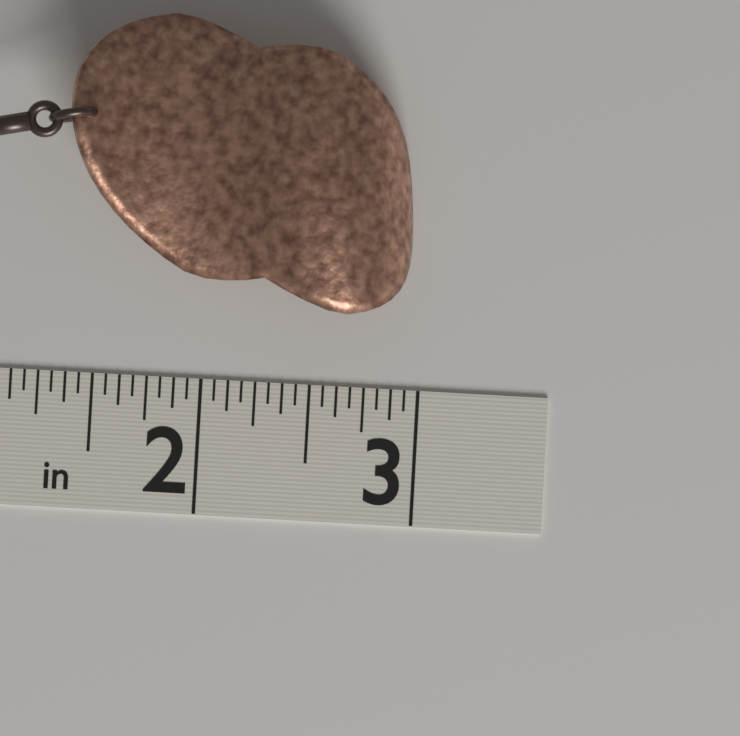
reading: 2.9375 in
